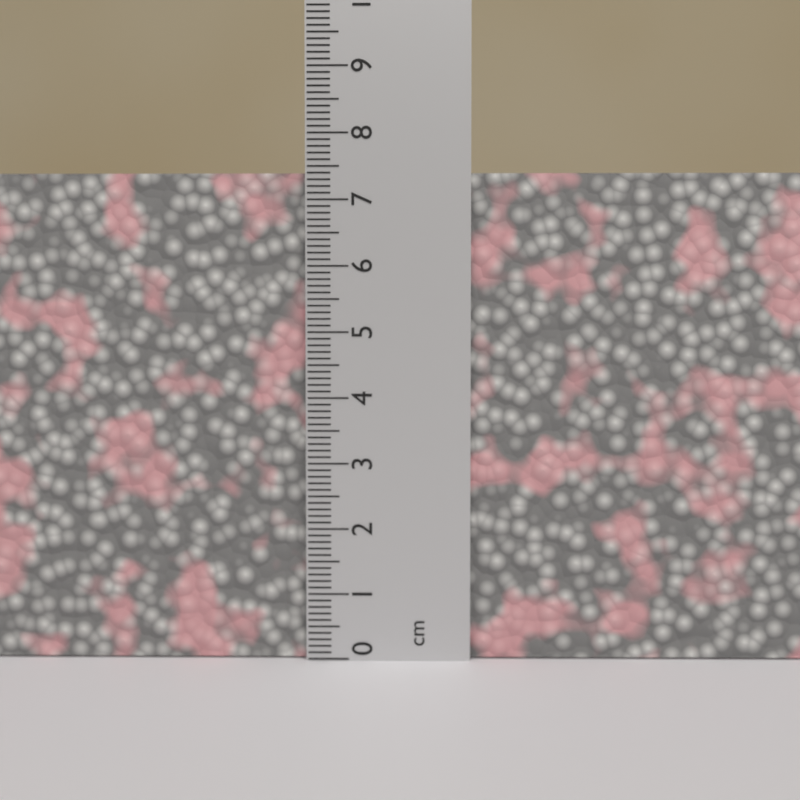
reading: 7.4 cm
